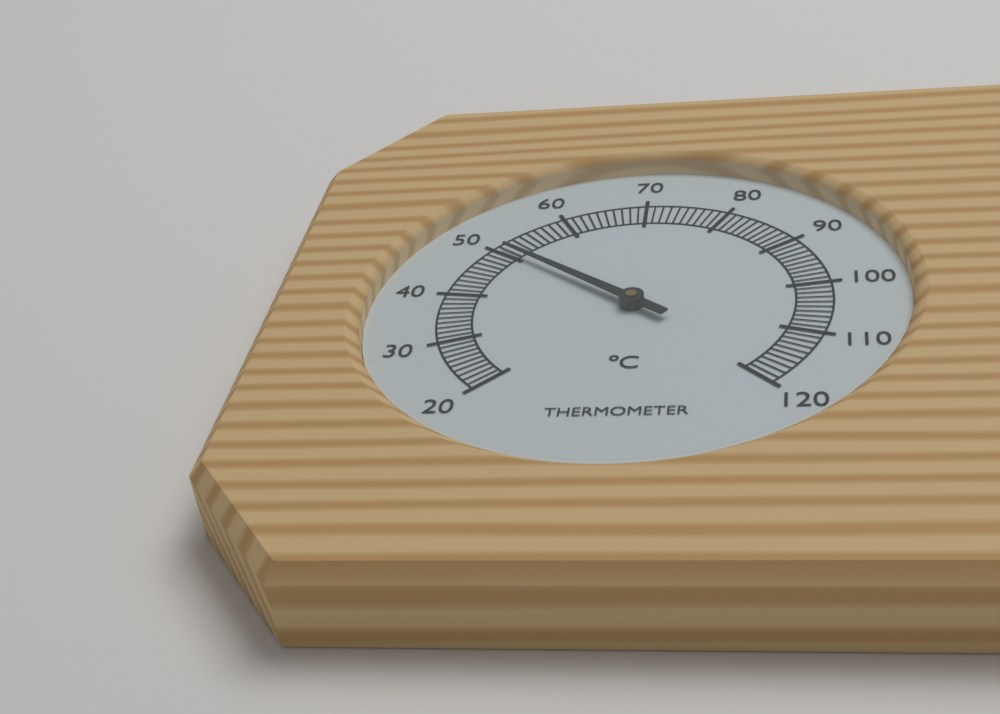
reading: 51 °C
